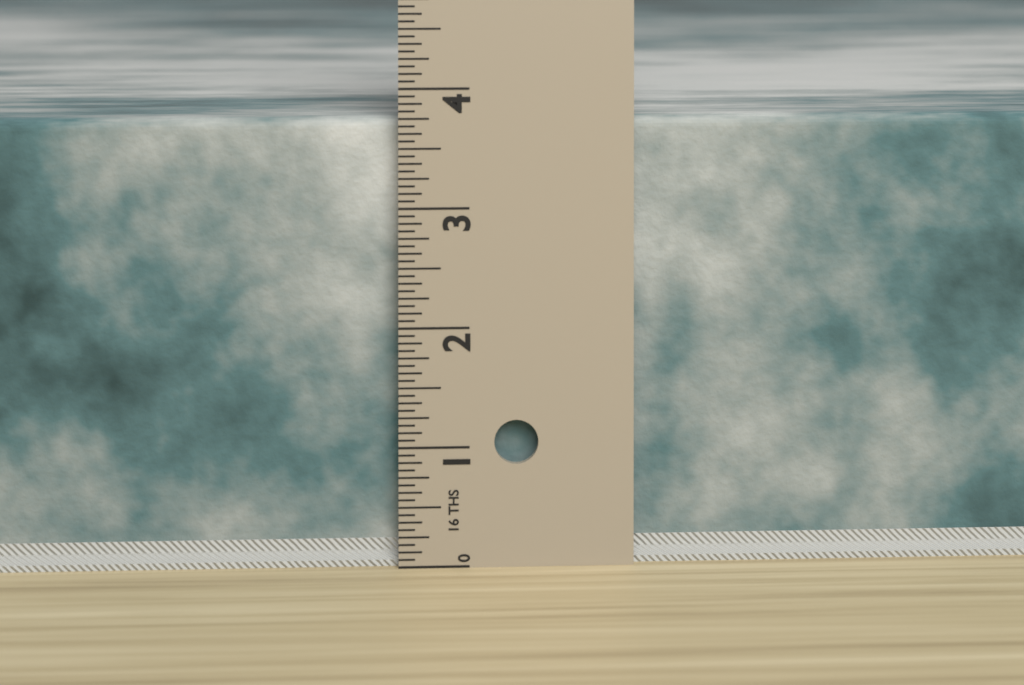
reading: 3.7500 in
